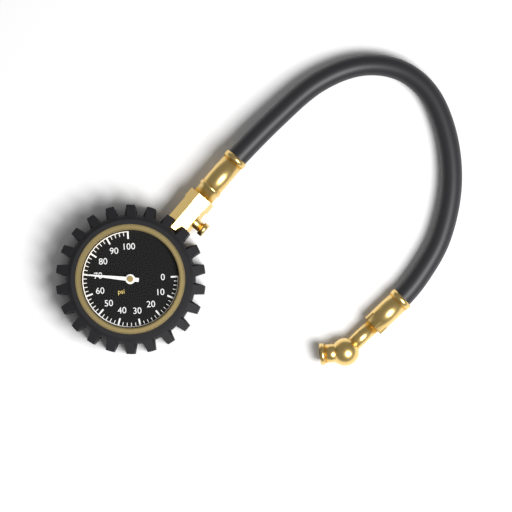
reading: 70 psi
